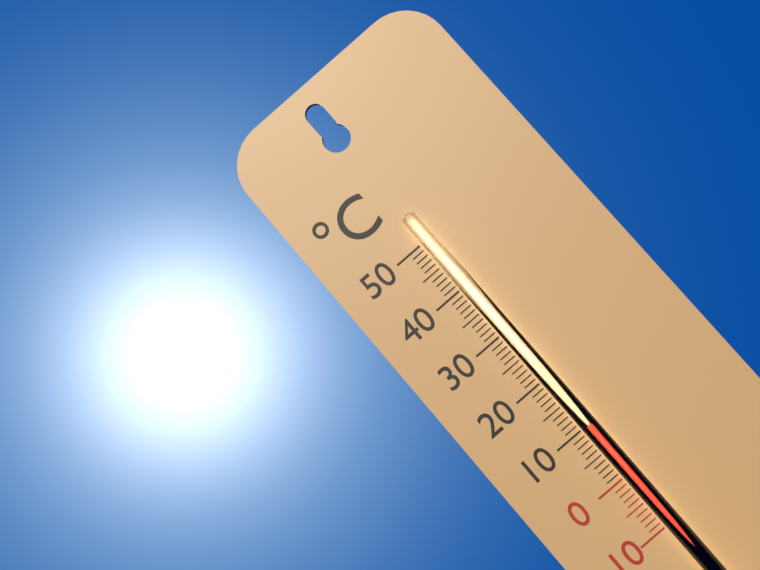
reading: 10 °C
